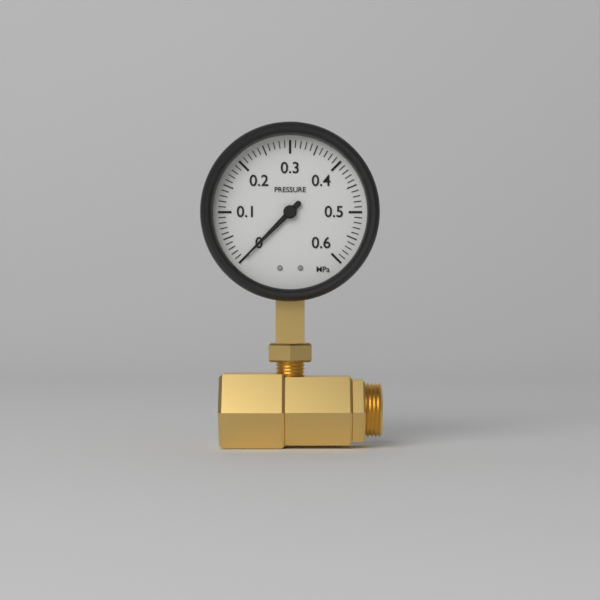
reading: 0.00 MPa
